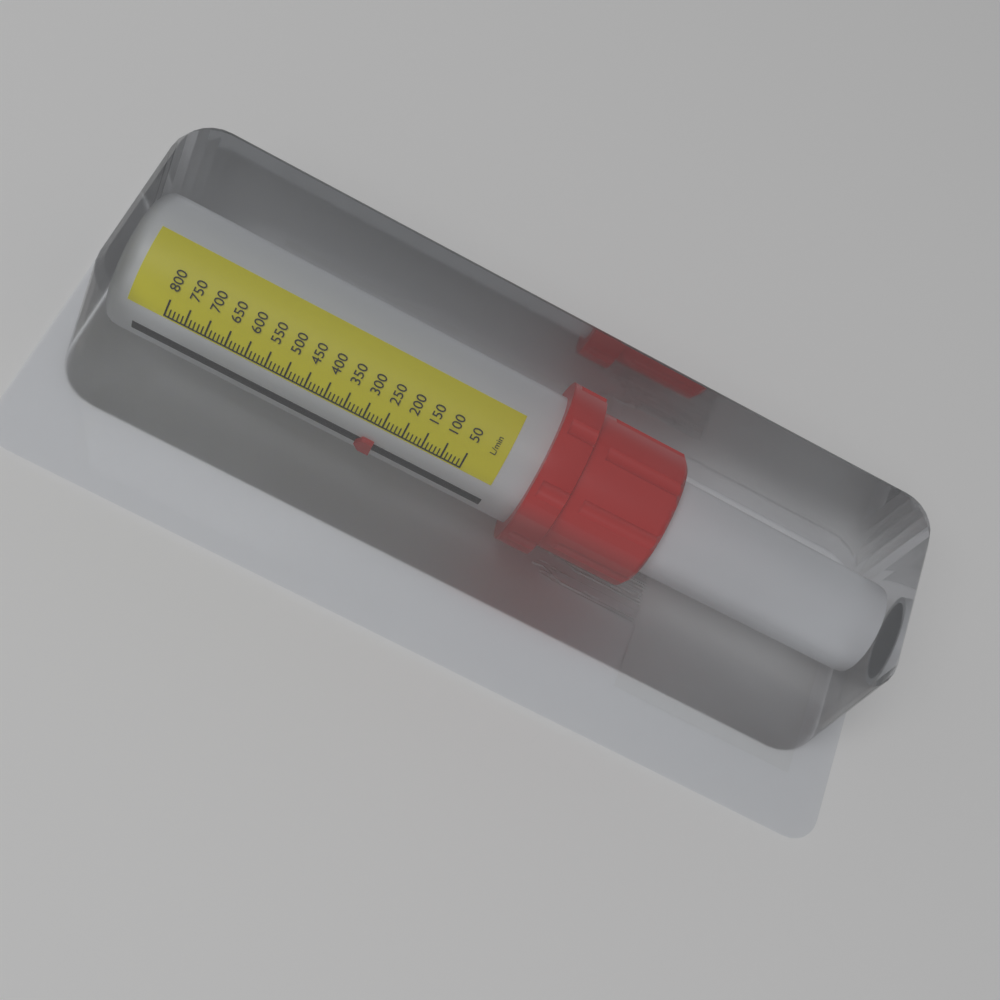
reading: 250 L/min
